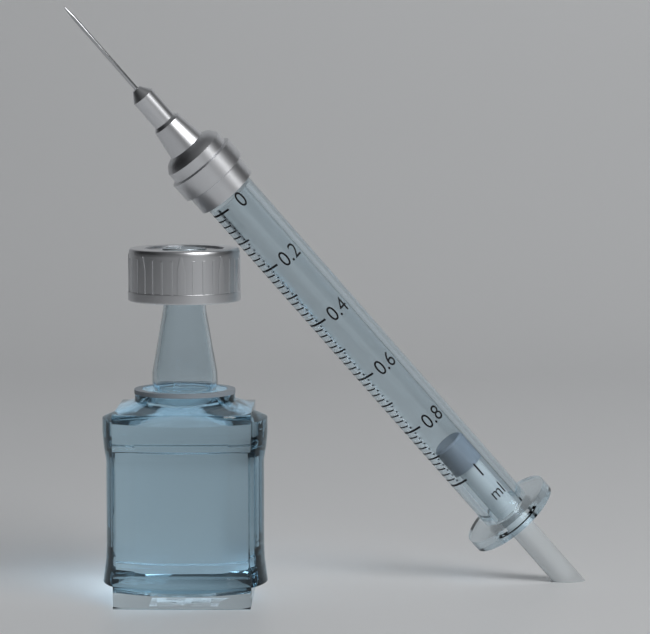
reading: 0.90 ml
